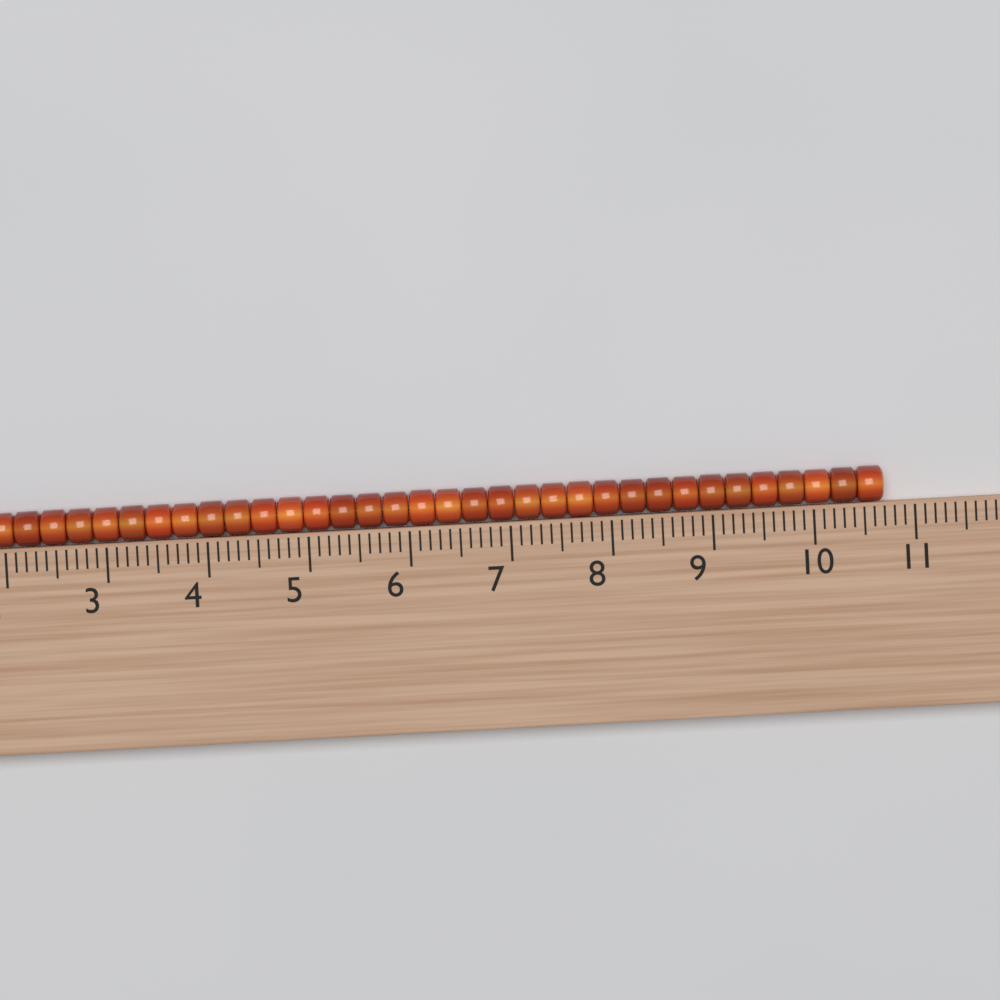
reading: 10.7 (no unit)
